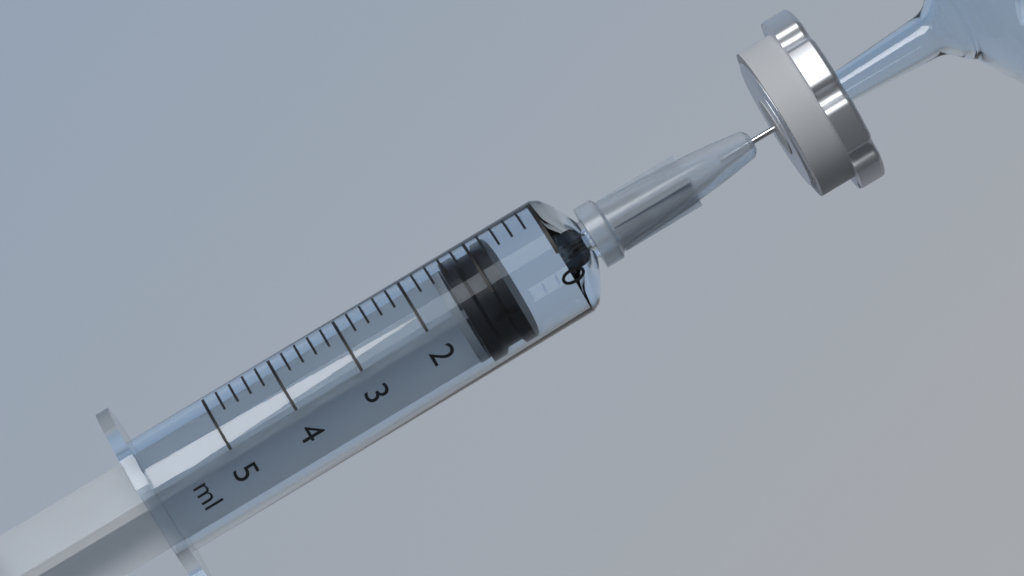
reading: 0.8 ml
